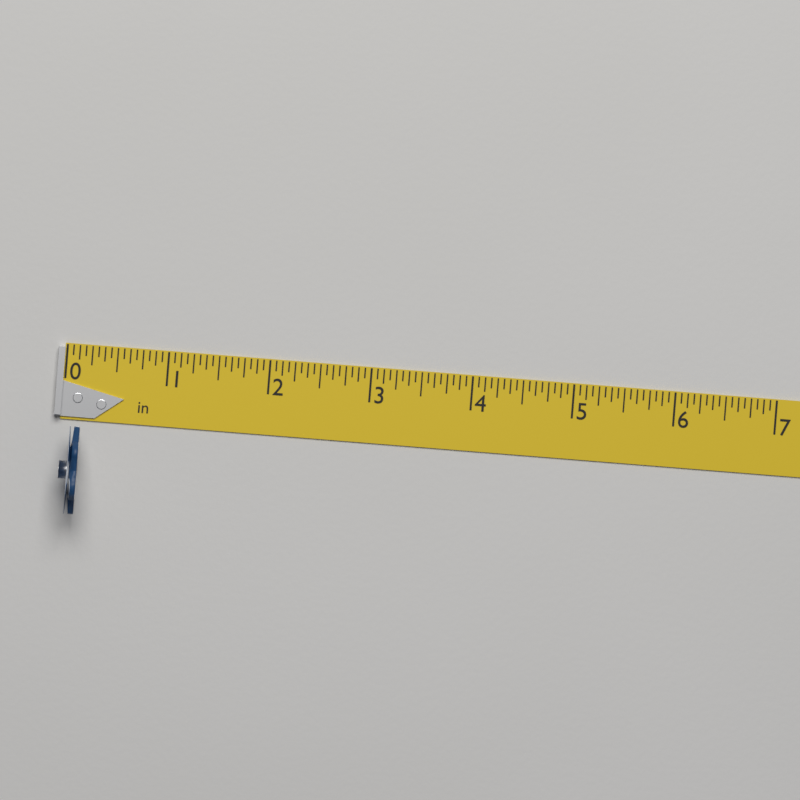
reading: 0.1875 in
